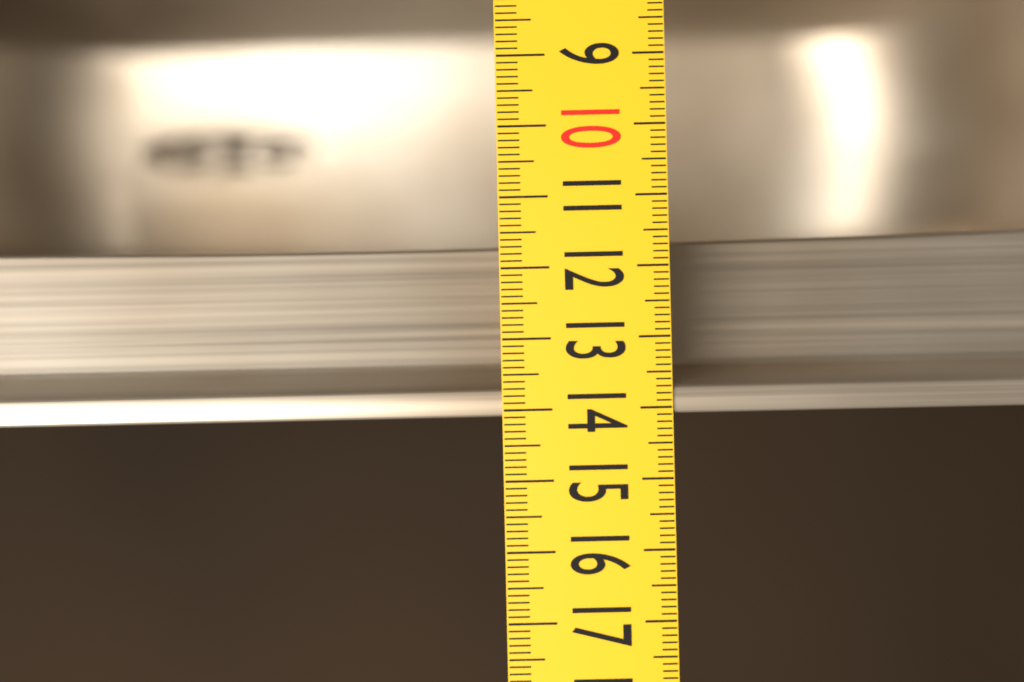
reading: 14.1 (no unit)
